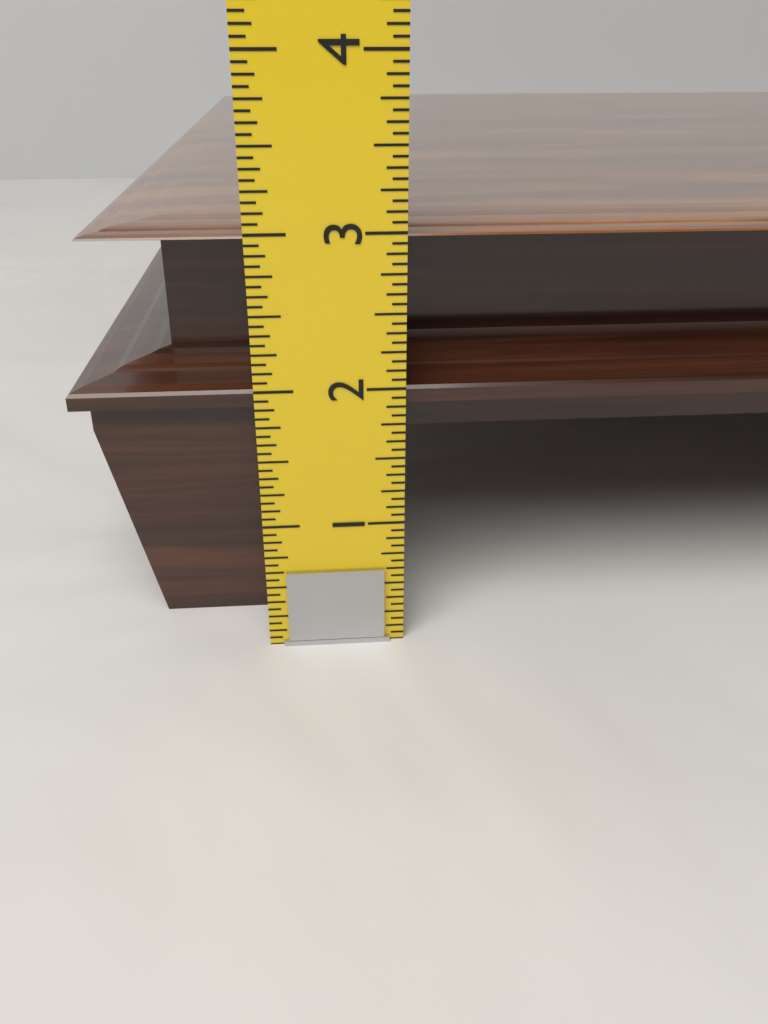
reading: 3.0000 in
